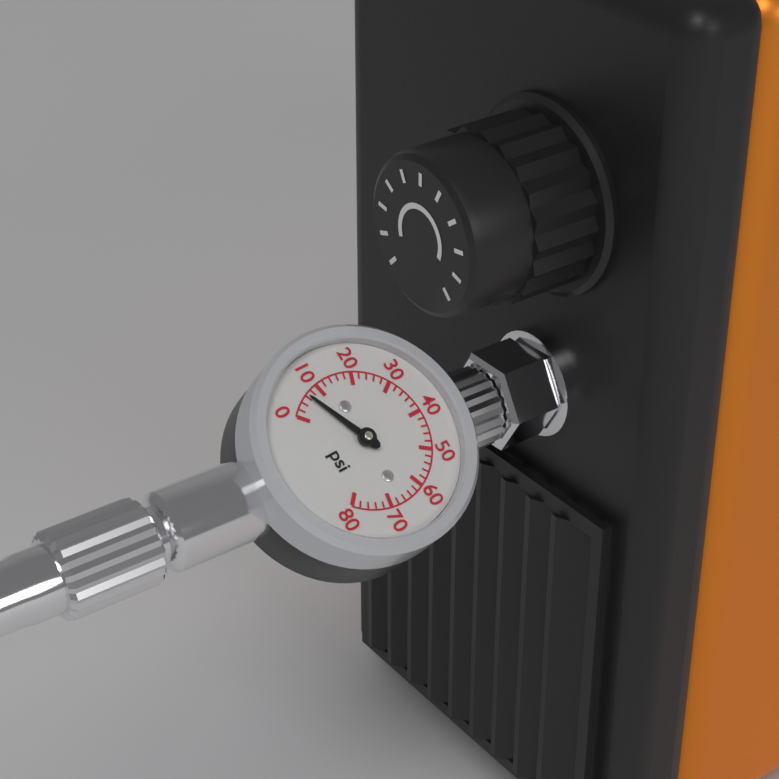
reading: 6 psi
